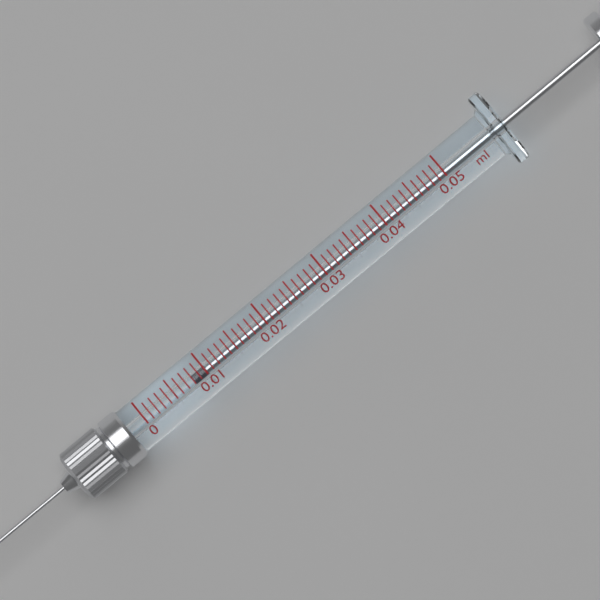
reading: 0.008 ml
